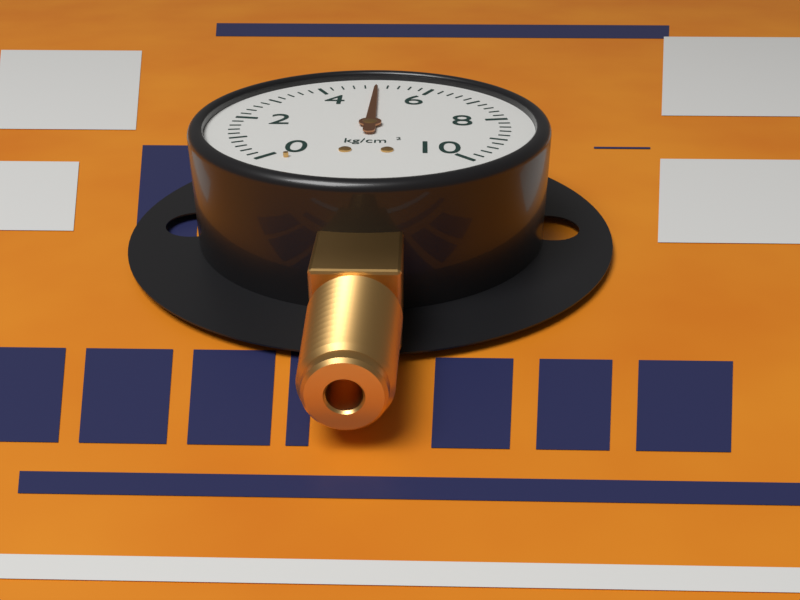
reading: 5.0 kg/cm²
